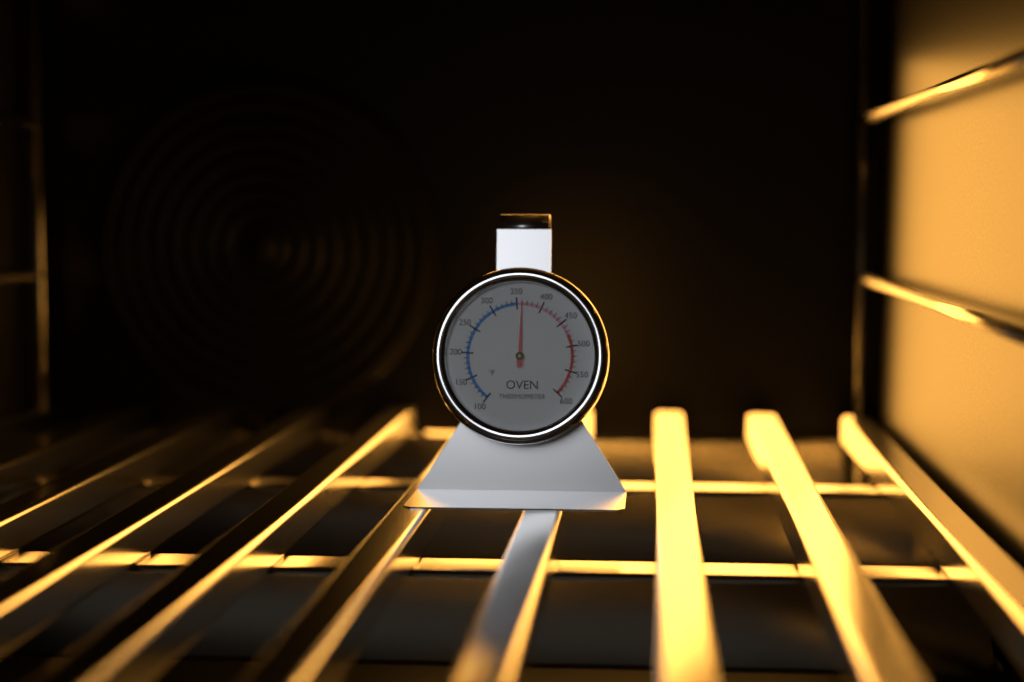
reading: 360 °F
